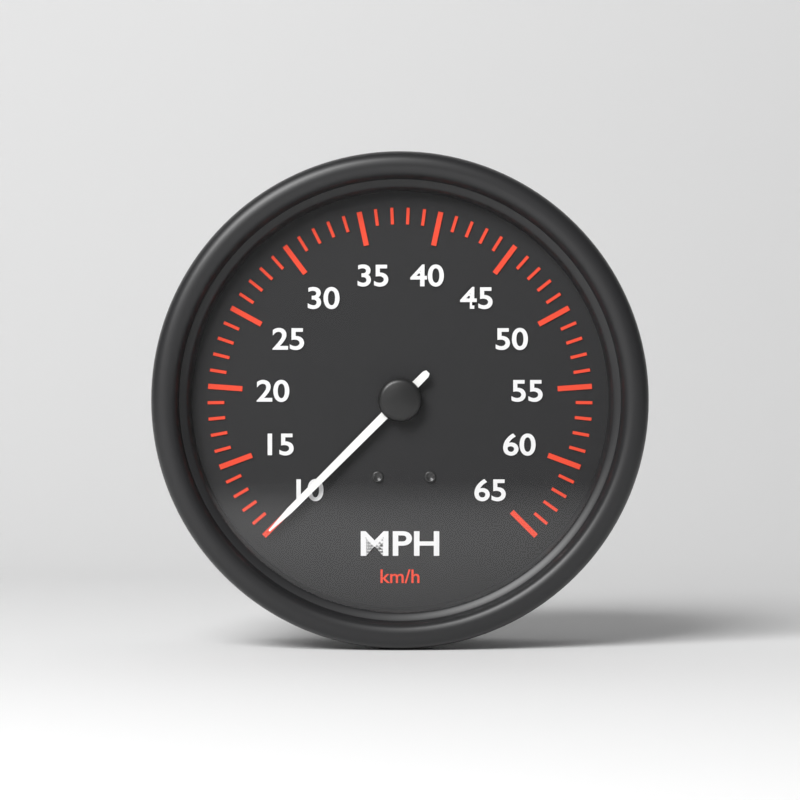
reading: 10 MPH
